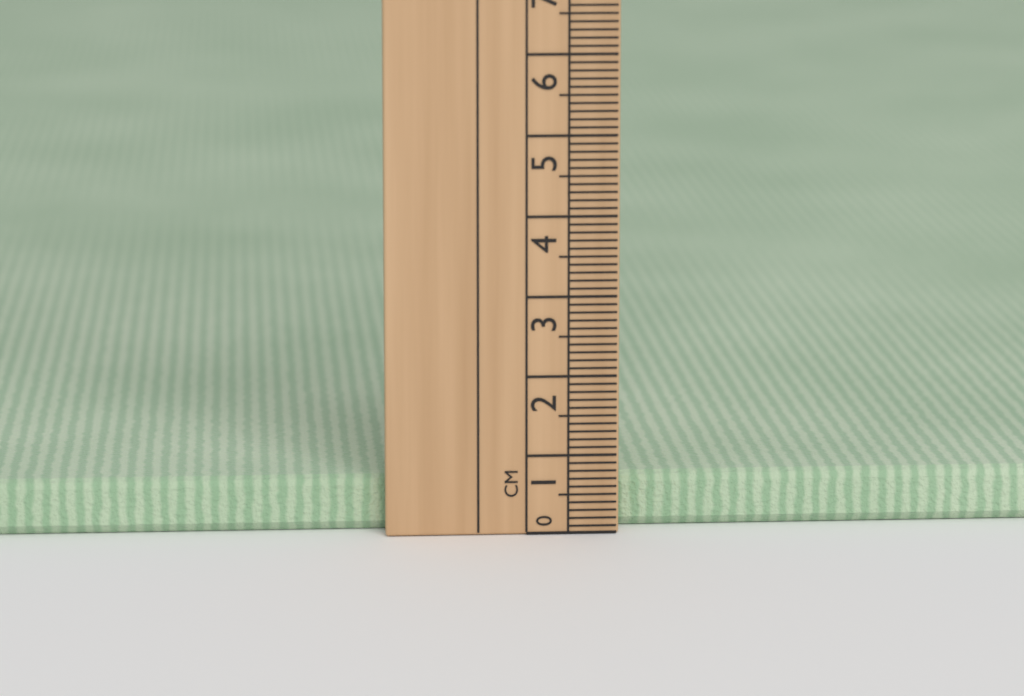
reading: 0.7 cm
